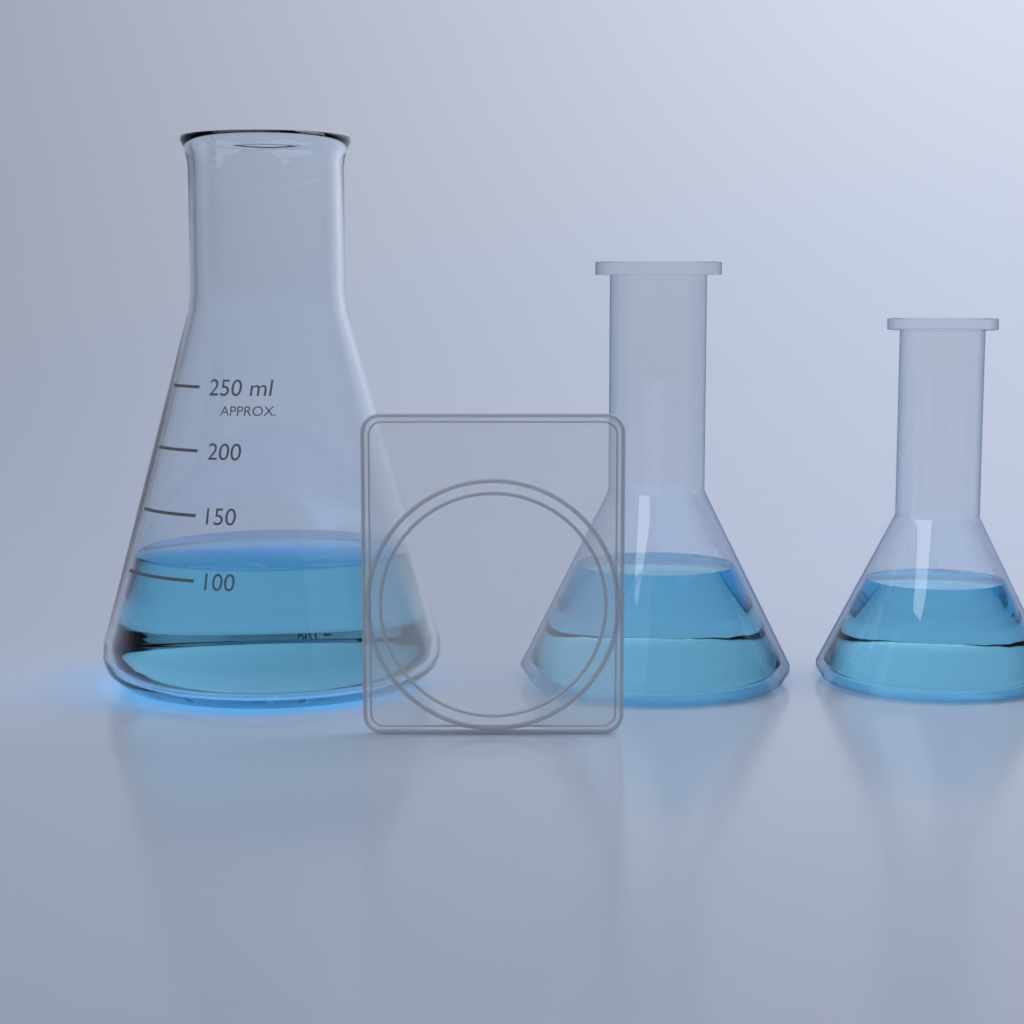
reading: 110 ml
